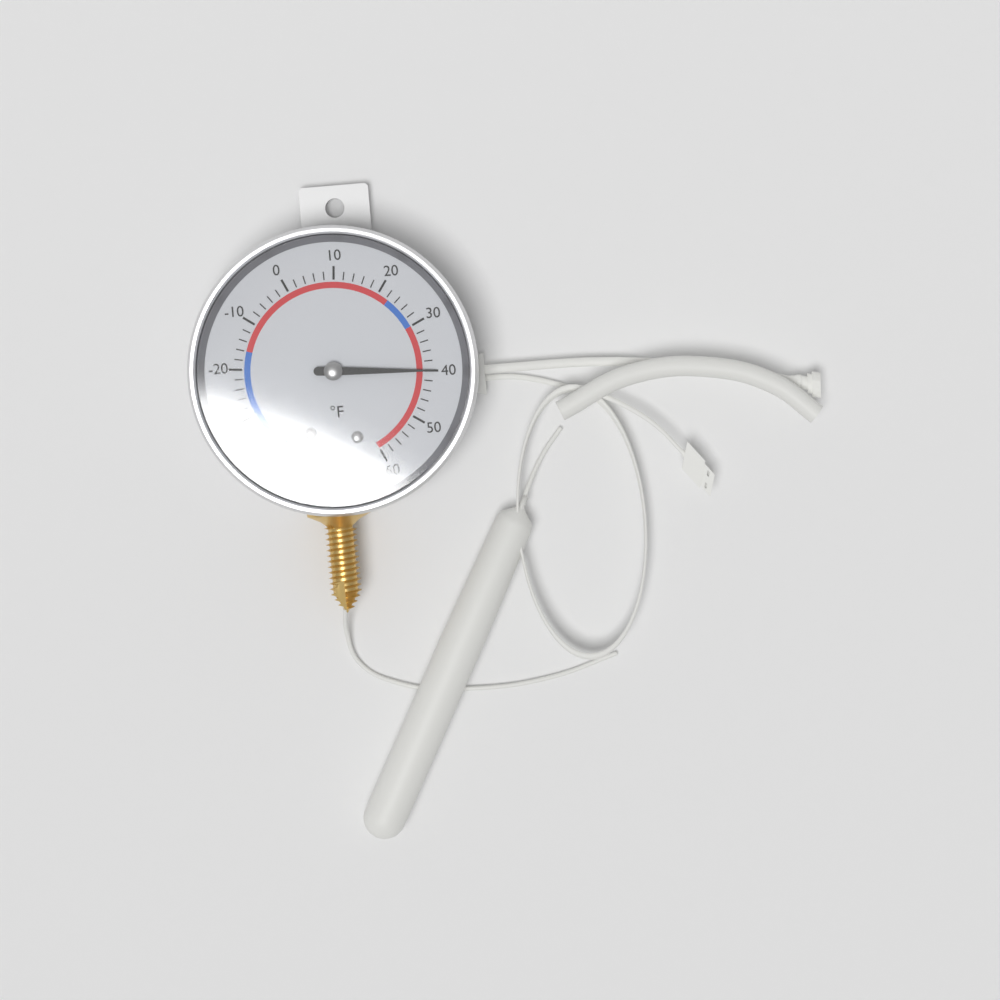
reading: 40 °F
